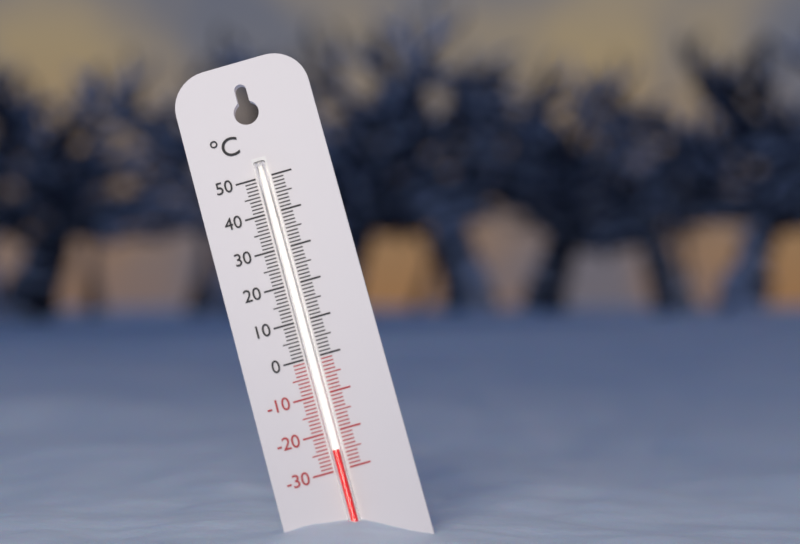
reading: -25 °C
